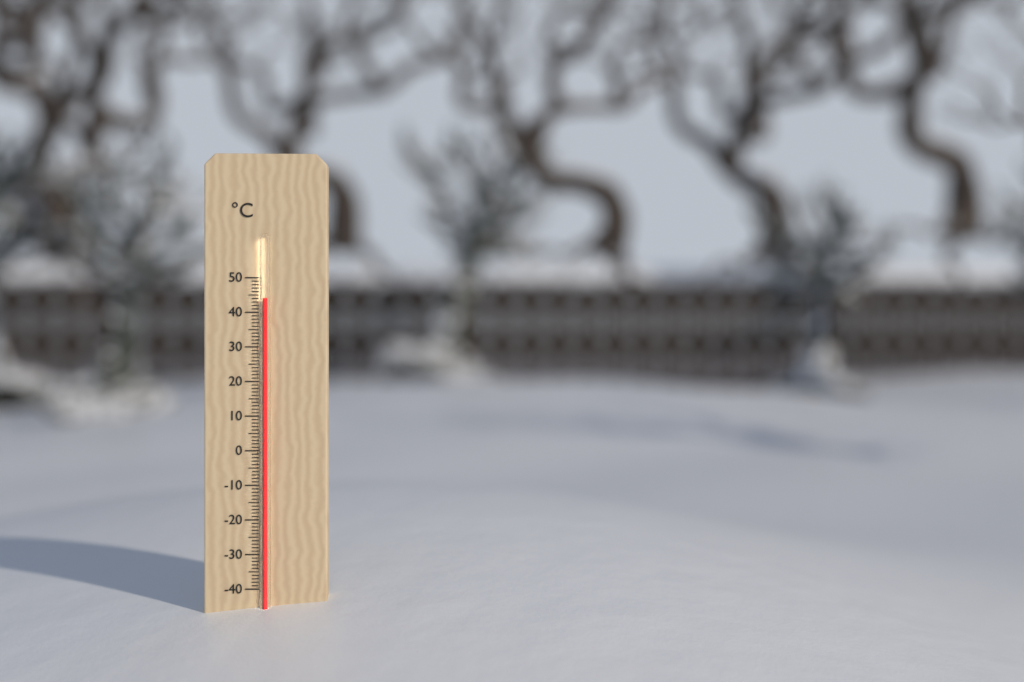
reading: 44 °C
